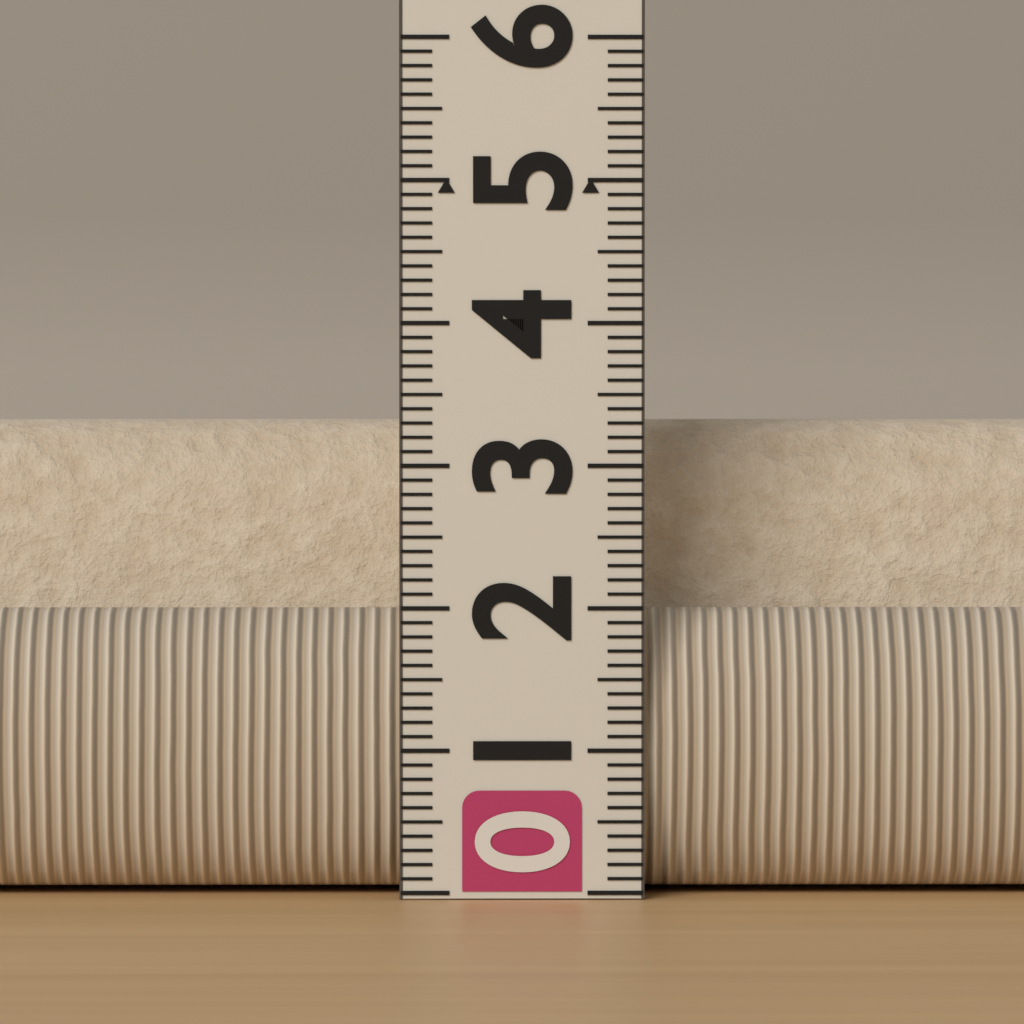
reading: 3.3 (no unit)
